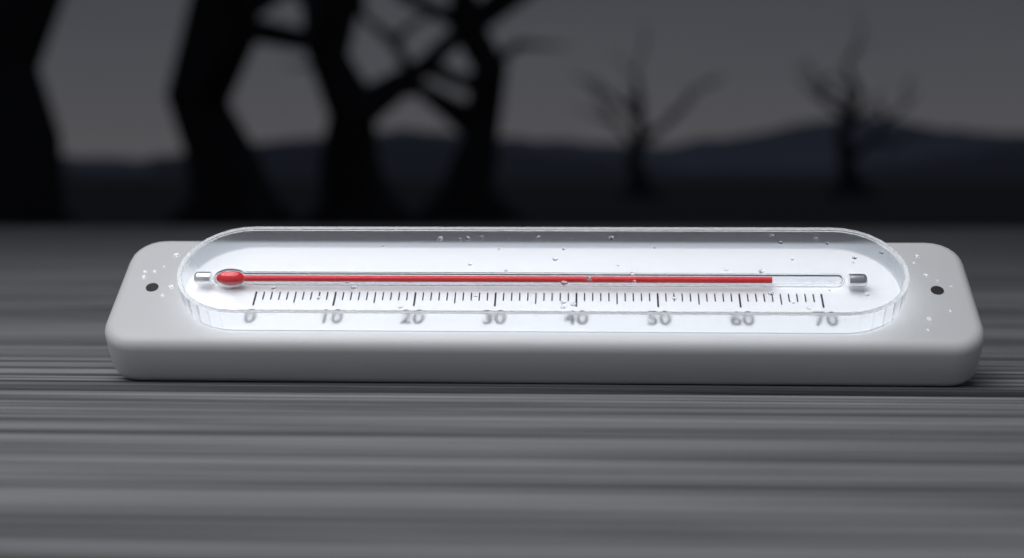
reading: 64 (no unit)
